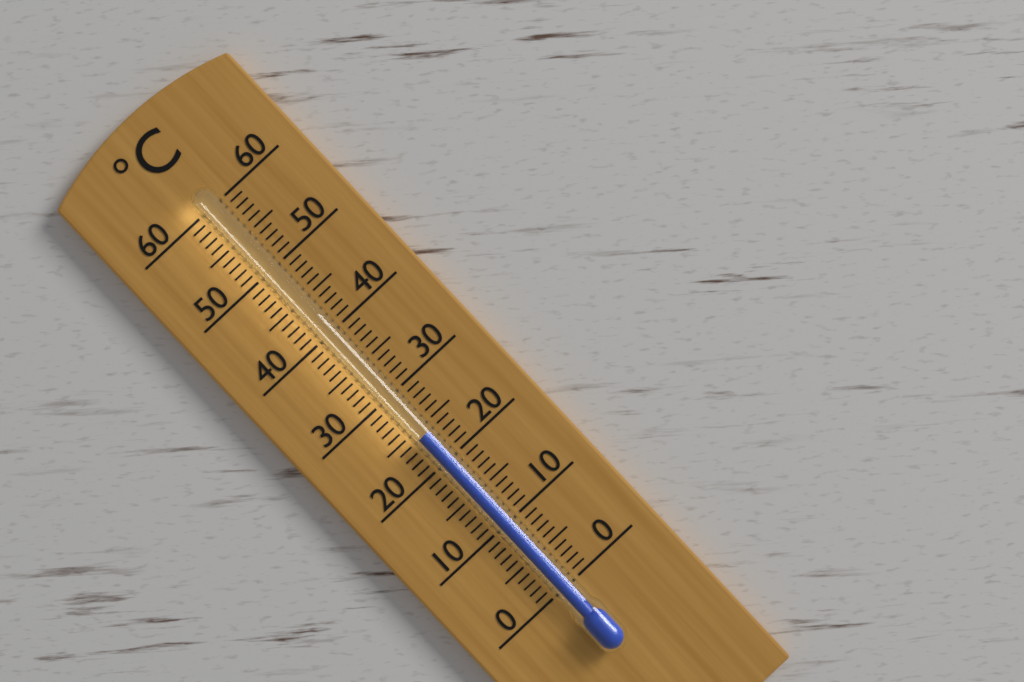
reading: 24 °C
